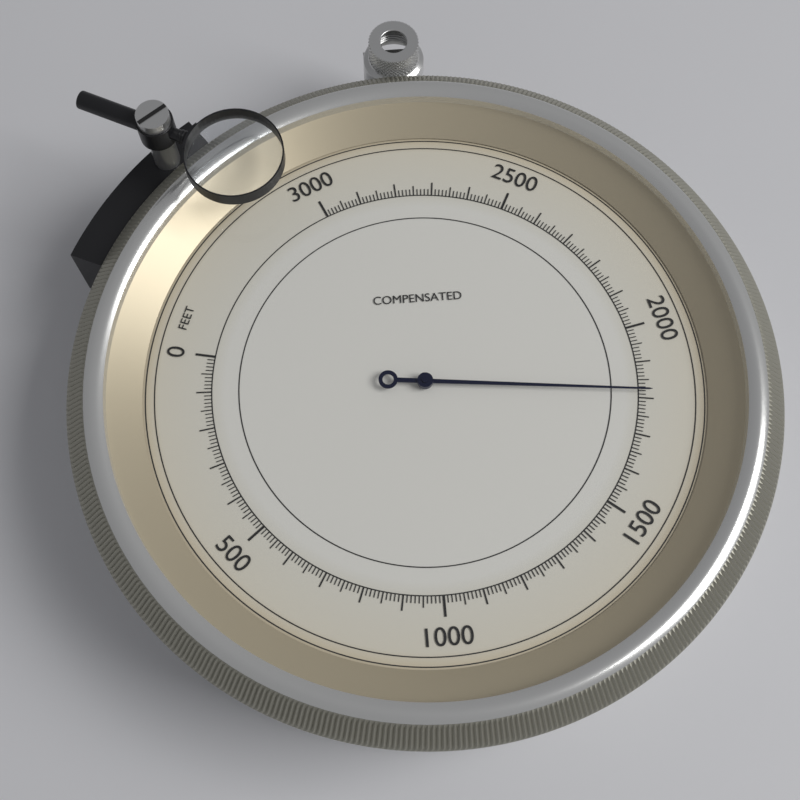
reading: 1820 feet
